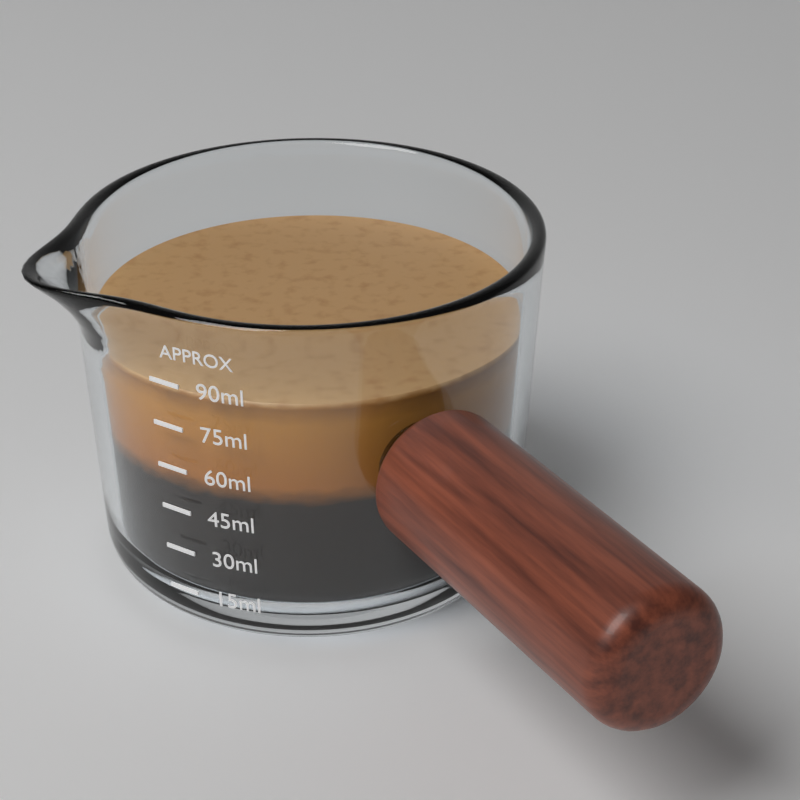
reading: 87 ml
